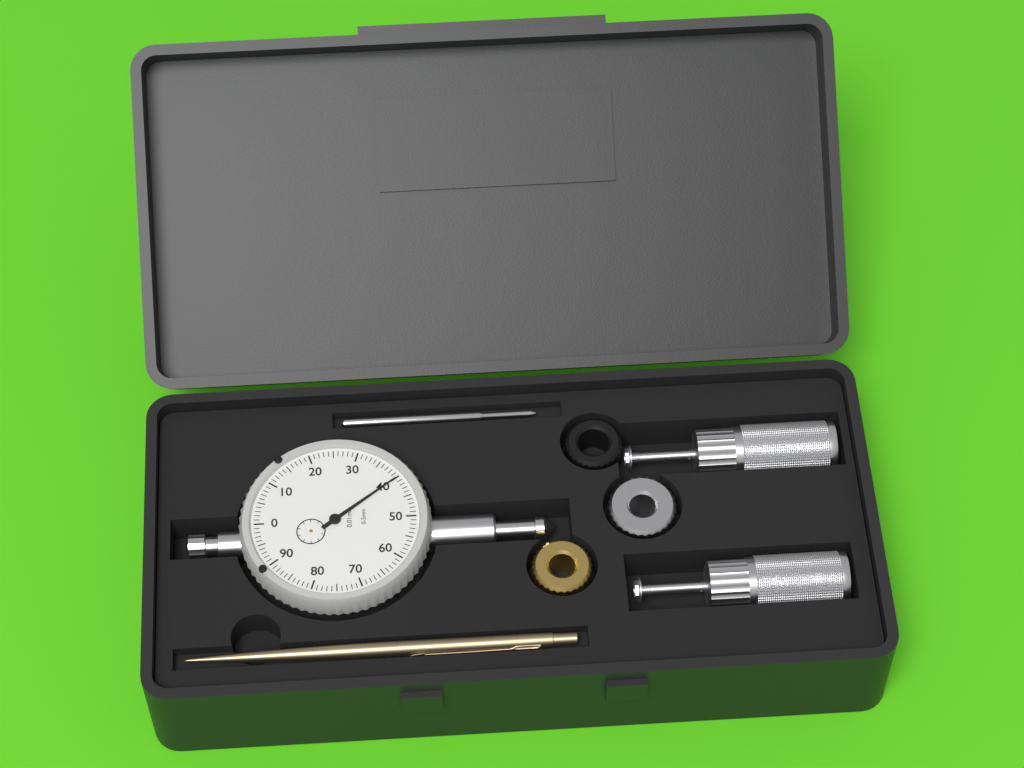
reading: 0.40 mm
